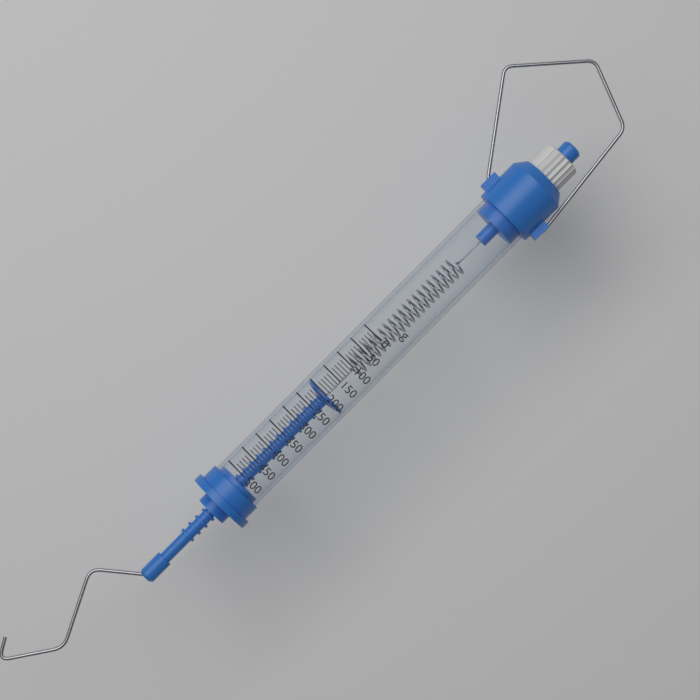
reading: 200 g
